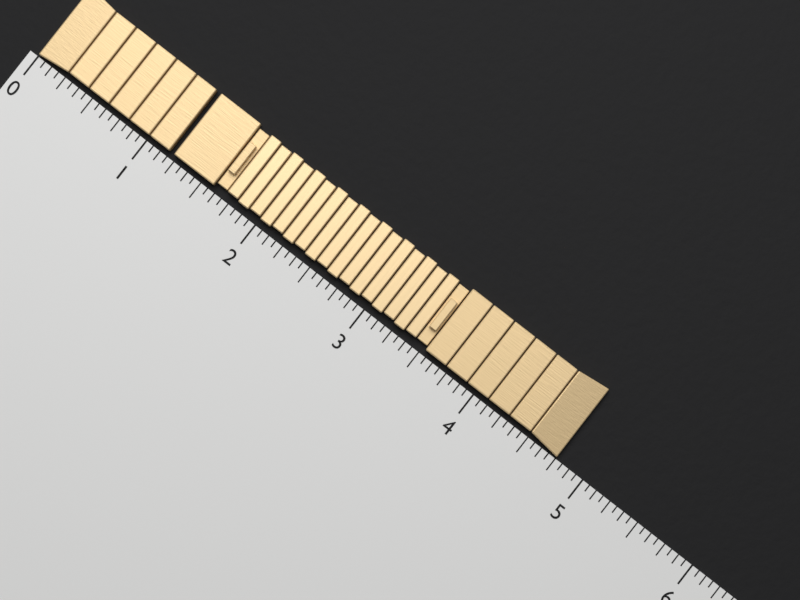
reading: 4.7500 (no unit)
